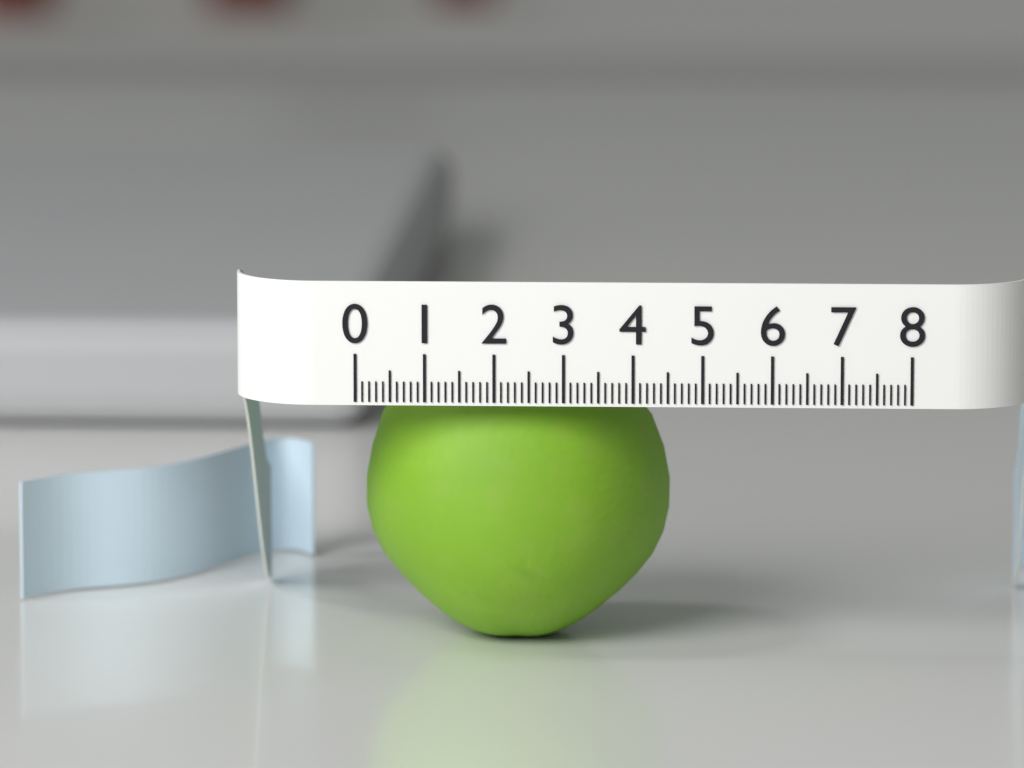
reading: 4.5 (no unit)
